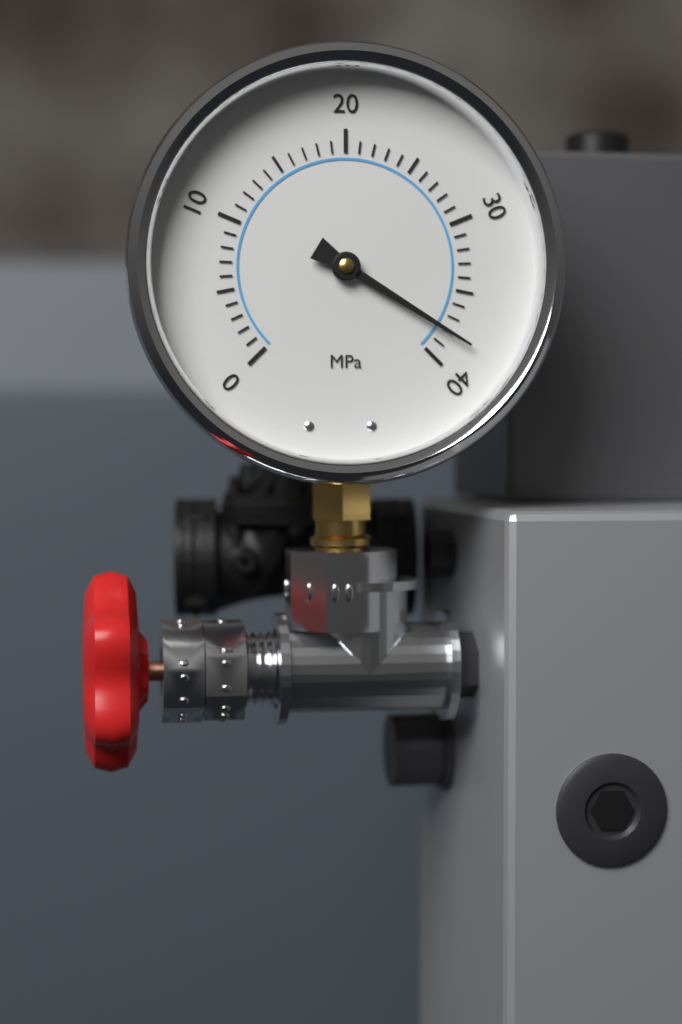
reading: 38 MPa
